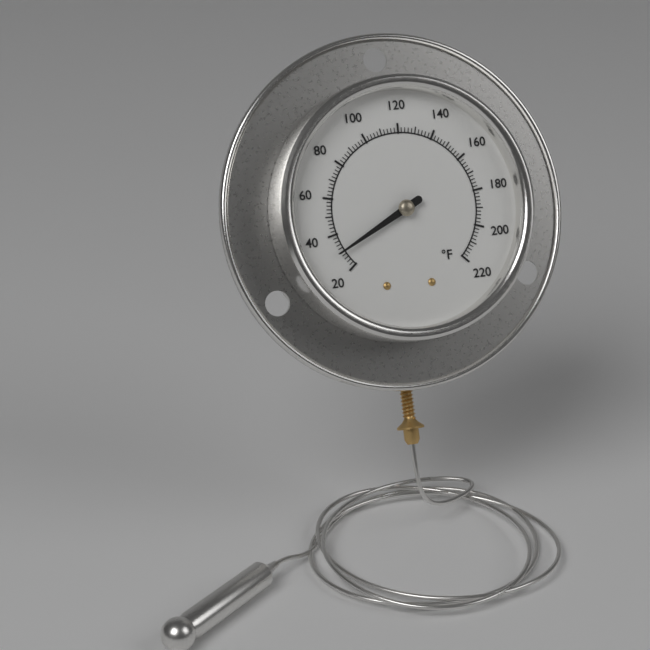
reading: 30 °F
